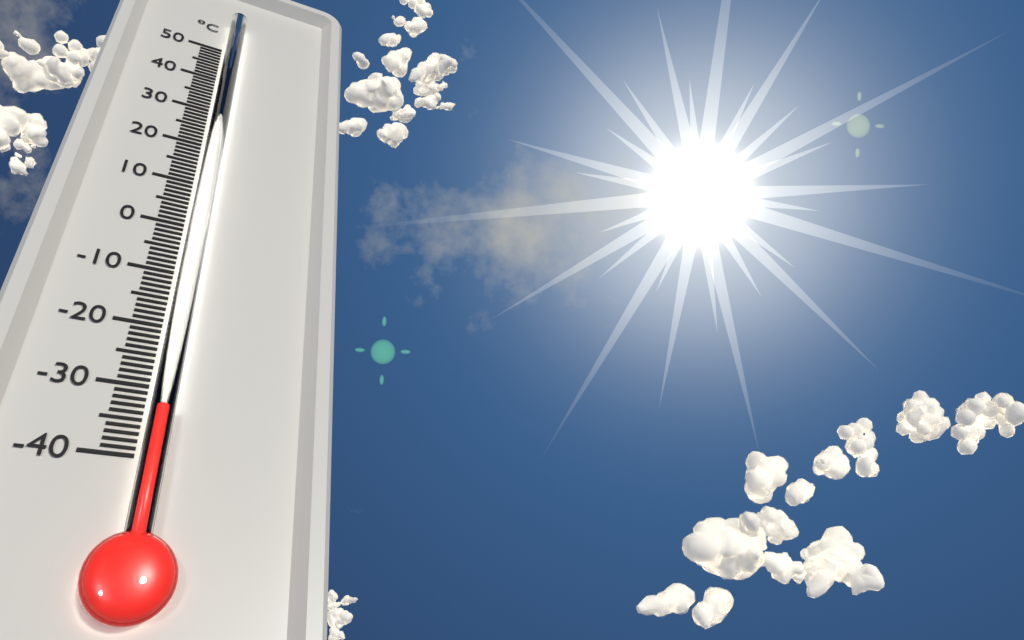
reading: -34 °C
